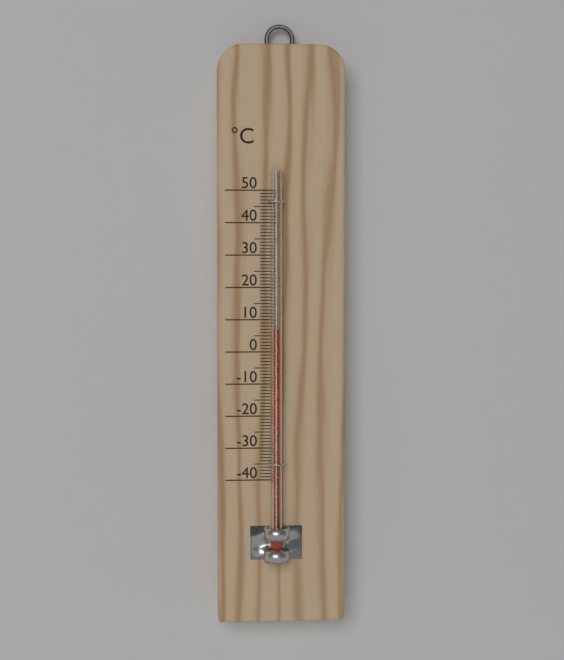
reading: 7 °C
